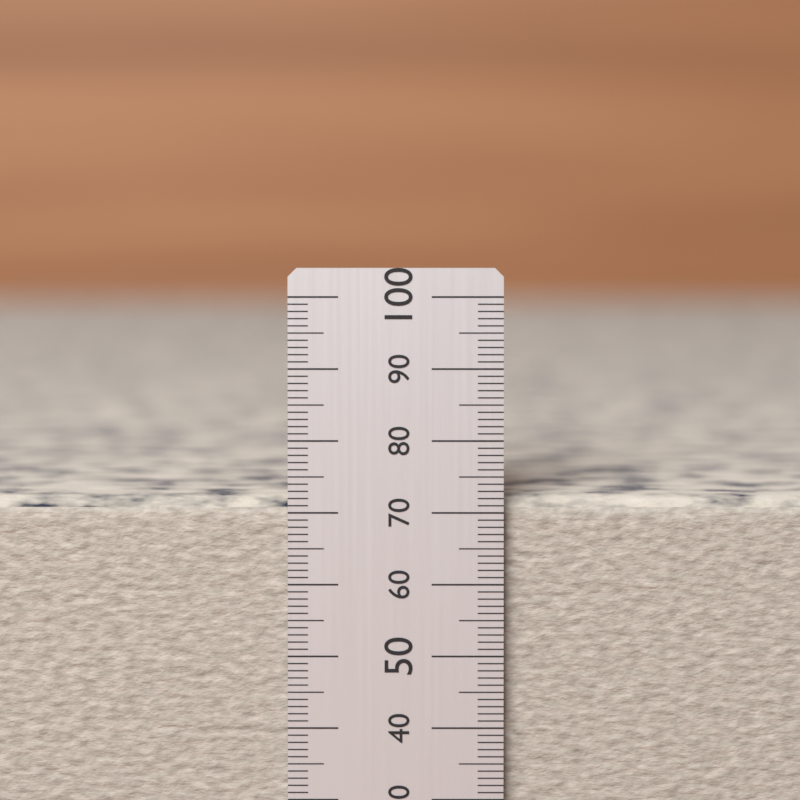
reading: 73 (no unit)
